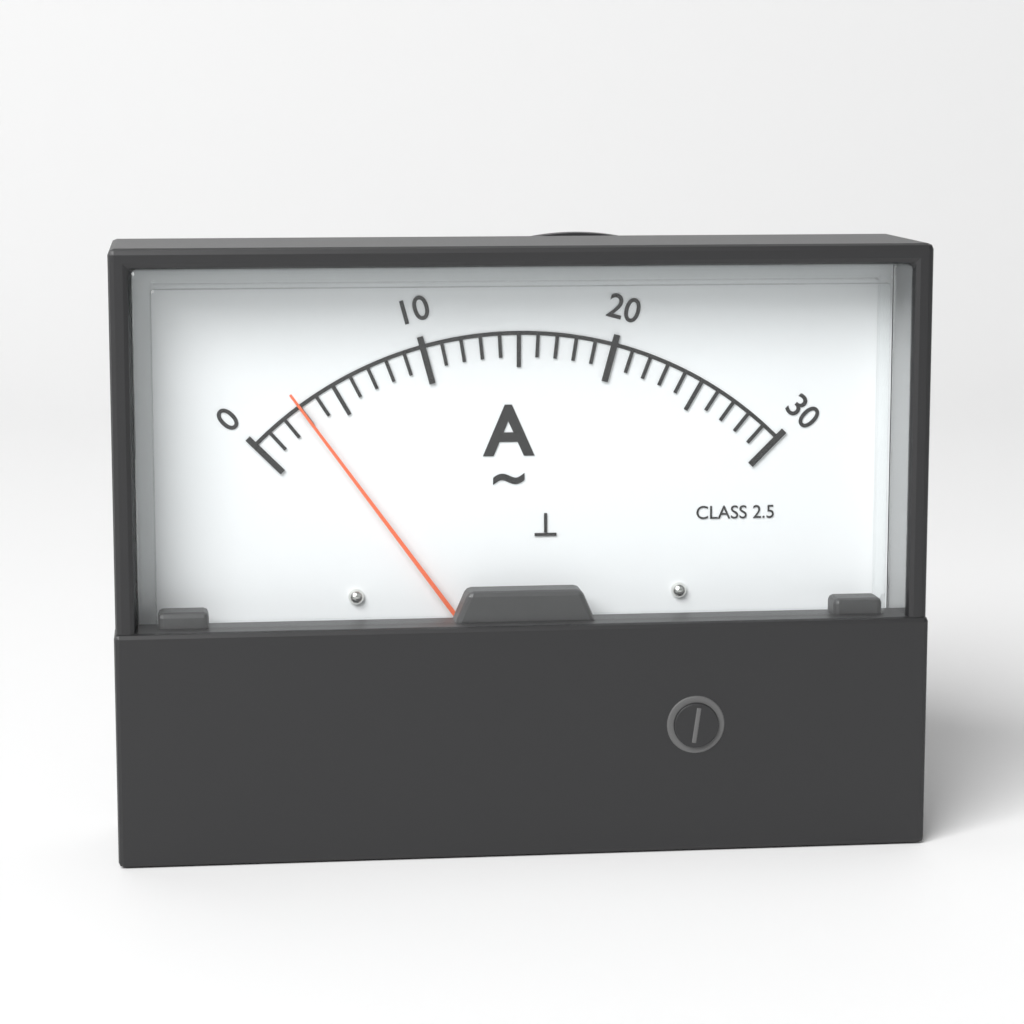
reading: 3 A
